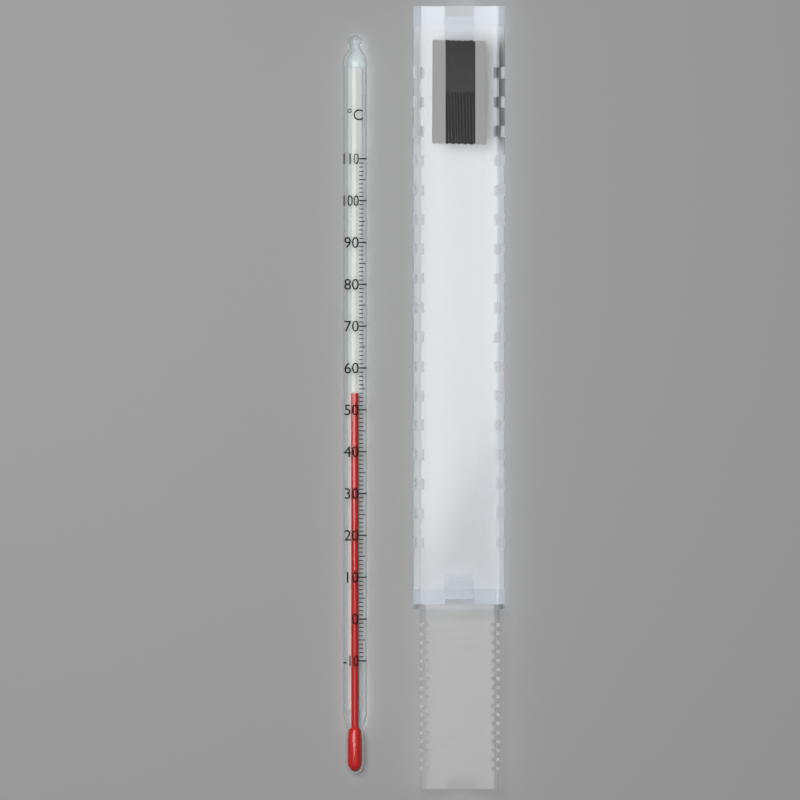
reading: 54 °C
